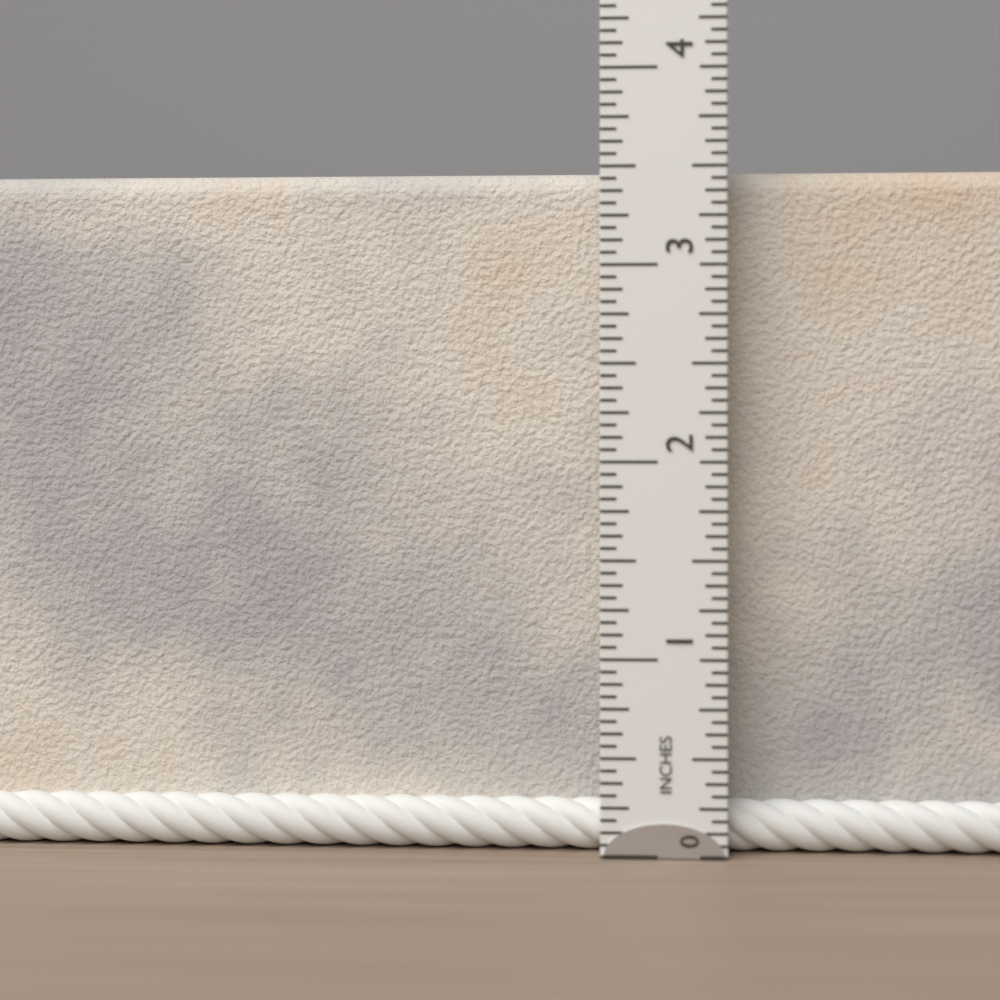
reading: 3.5000 in
